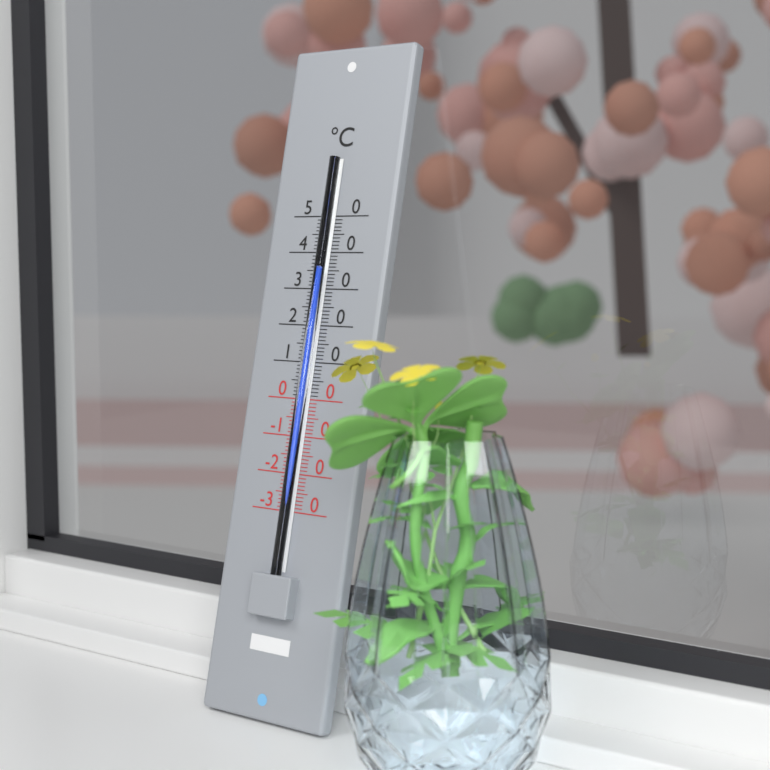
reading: 35 °C
